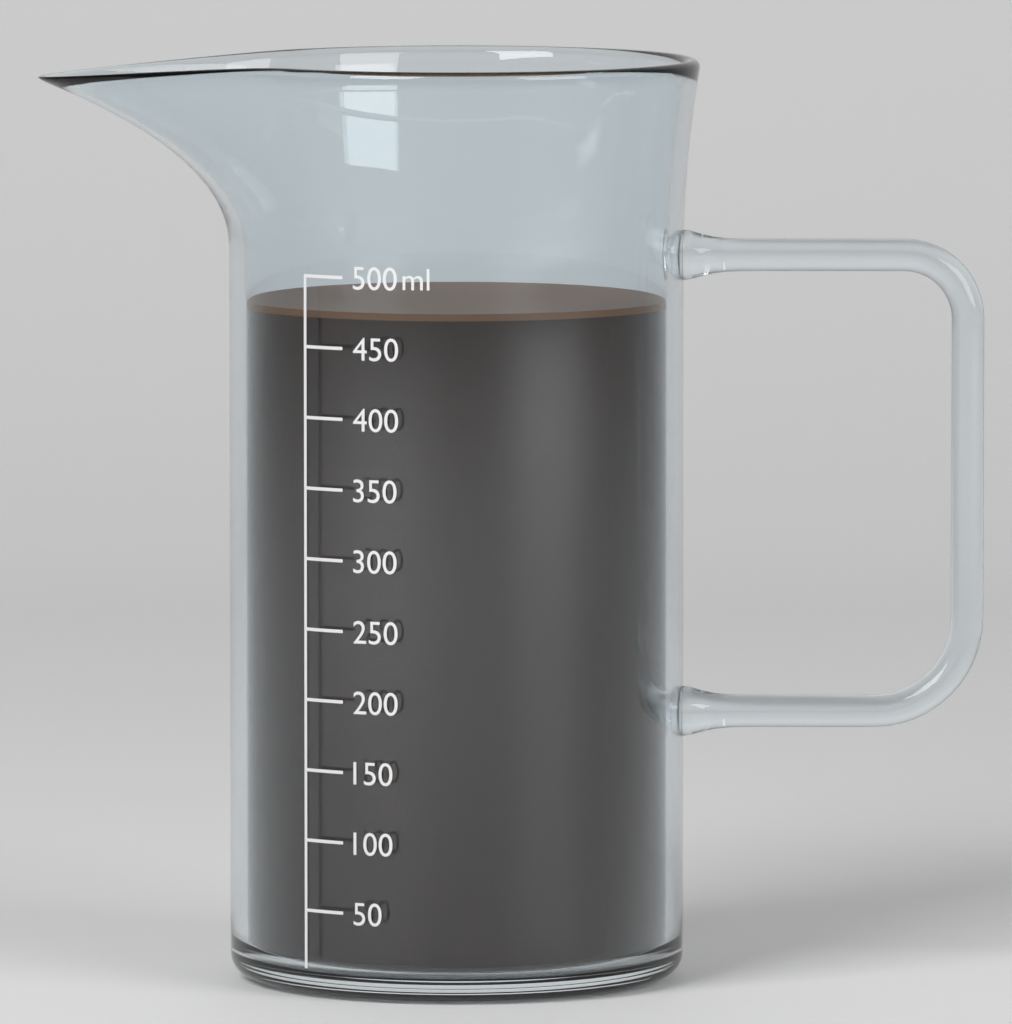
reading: 475 ml
